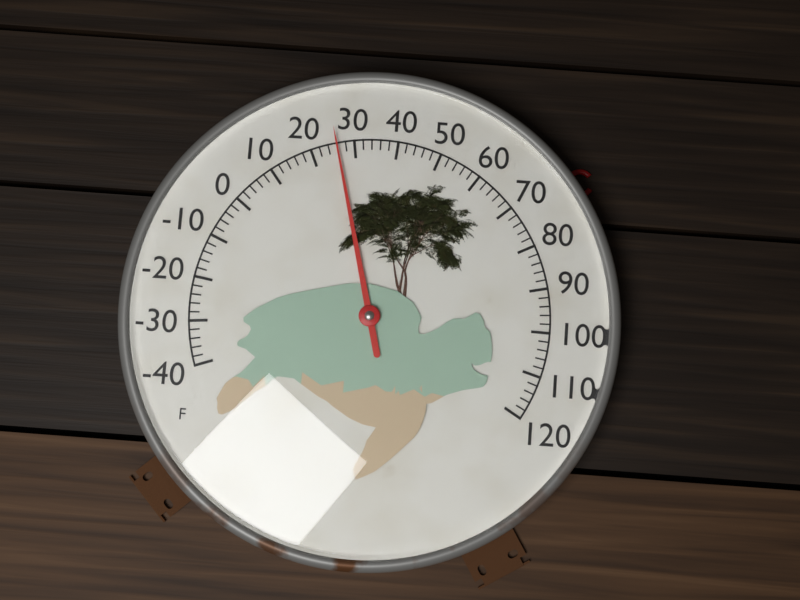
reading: 26 °F
